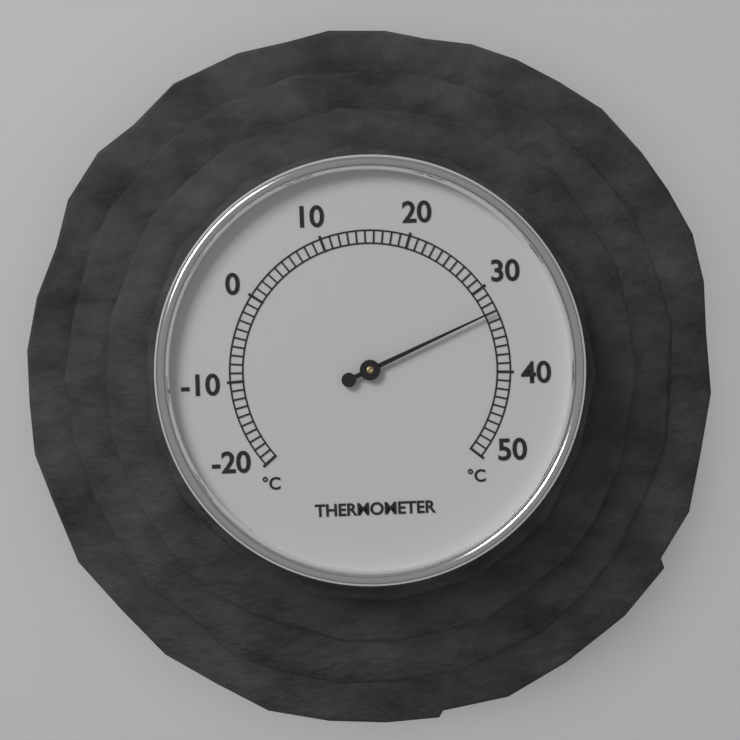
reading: 33 °C
